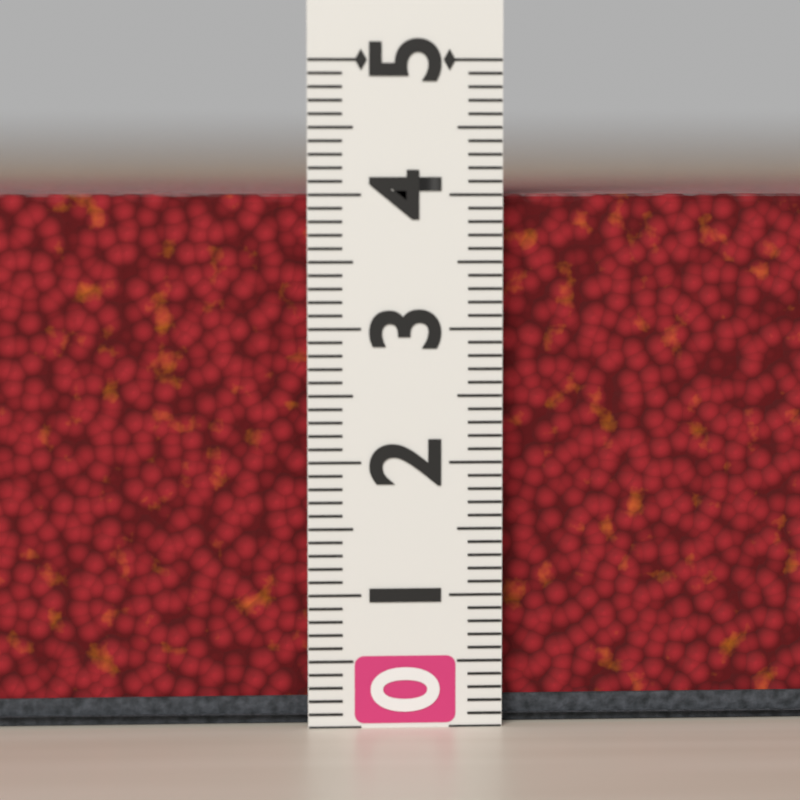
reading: 4.0 (no unit)
